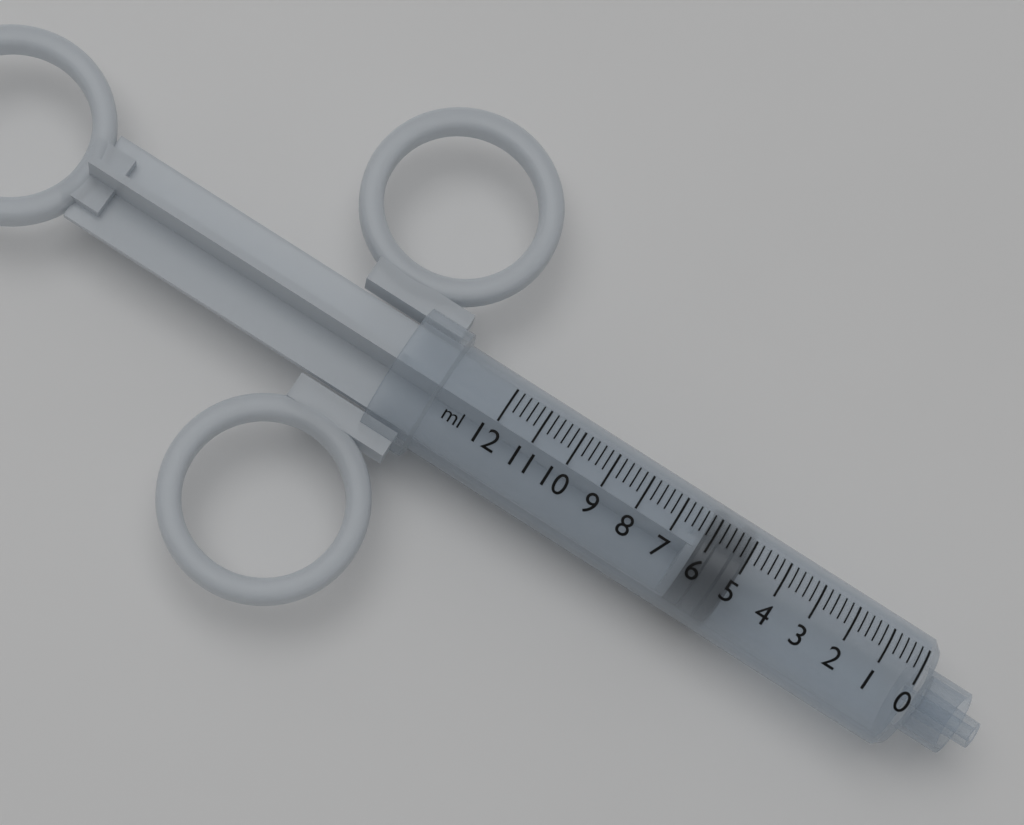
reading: 5.0 ml
